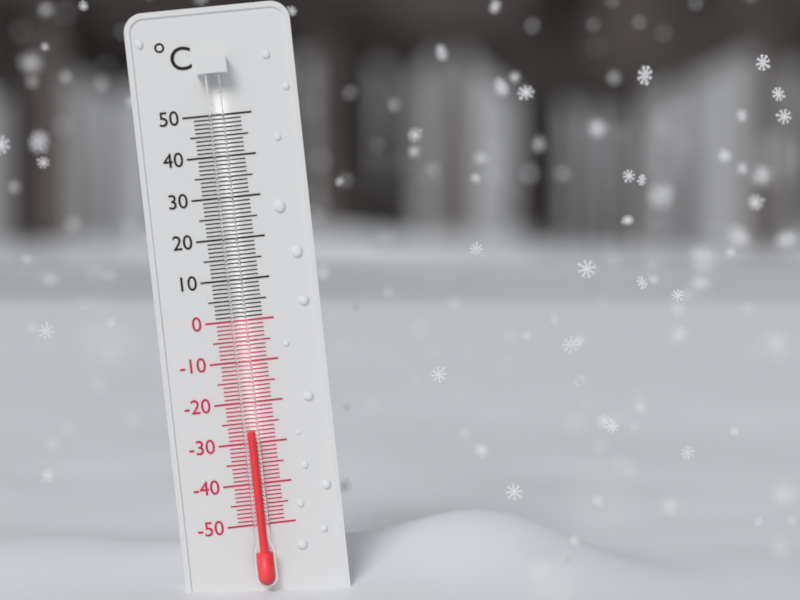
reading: -27 °C
